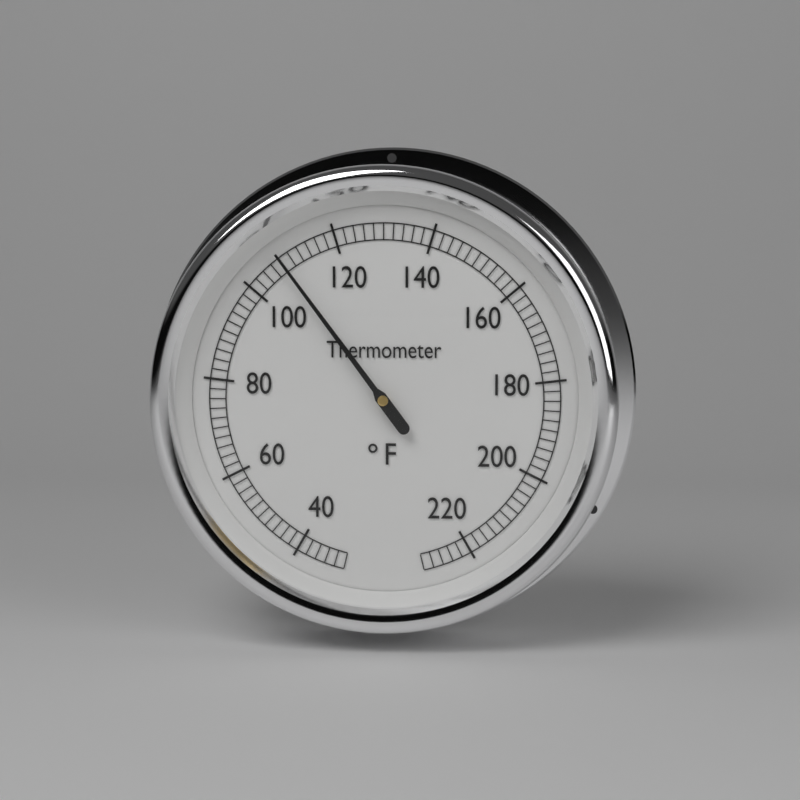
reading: 108 °F
